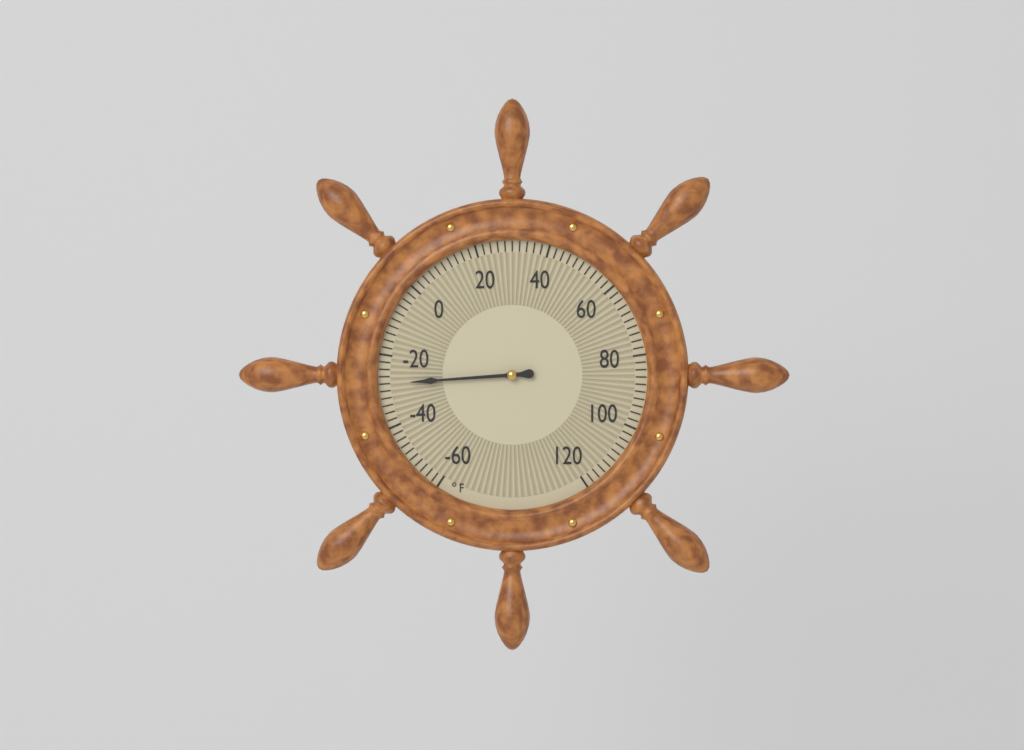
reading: -28 °F
